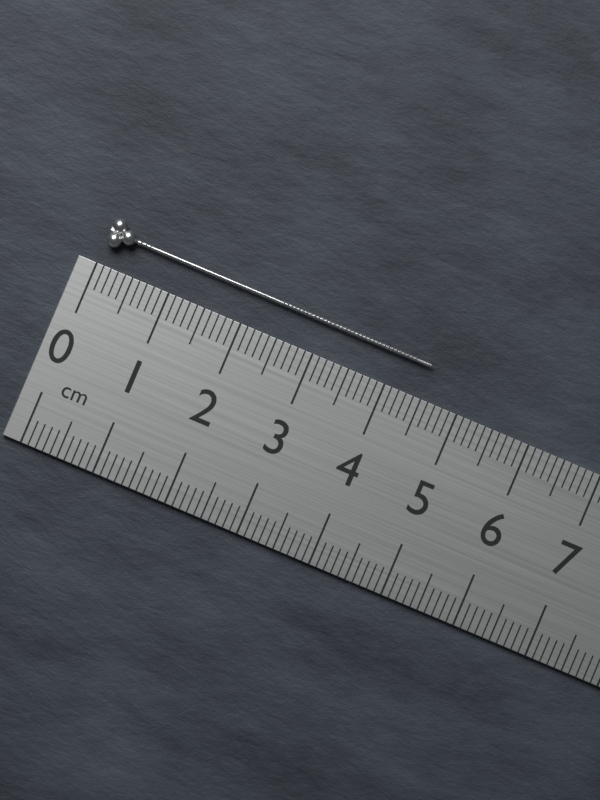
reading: 4.5 cm
